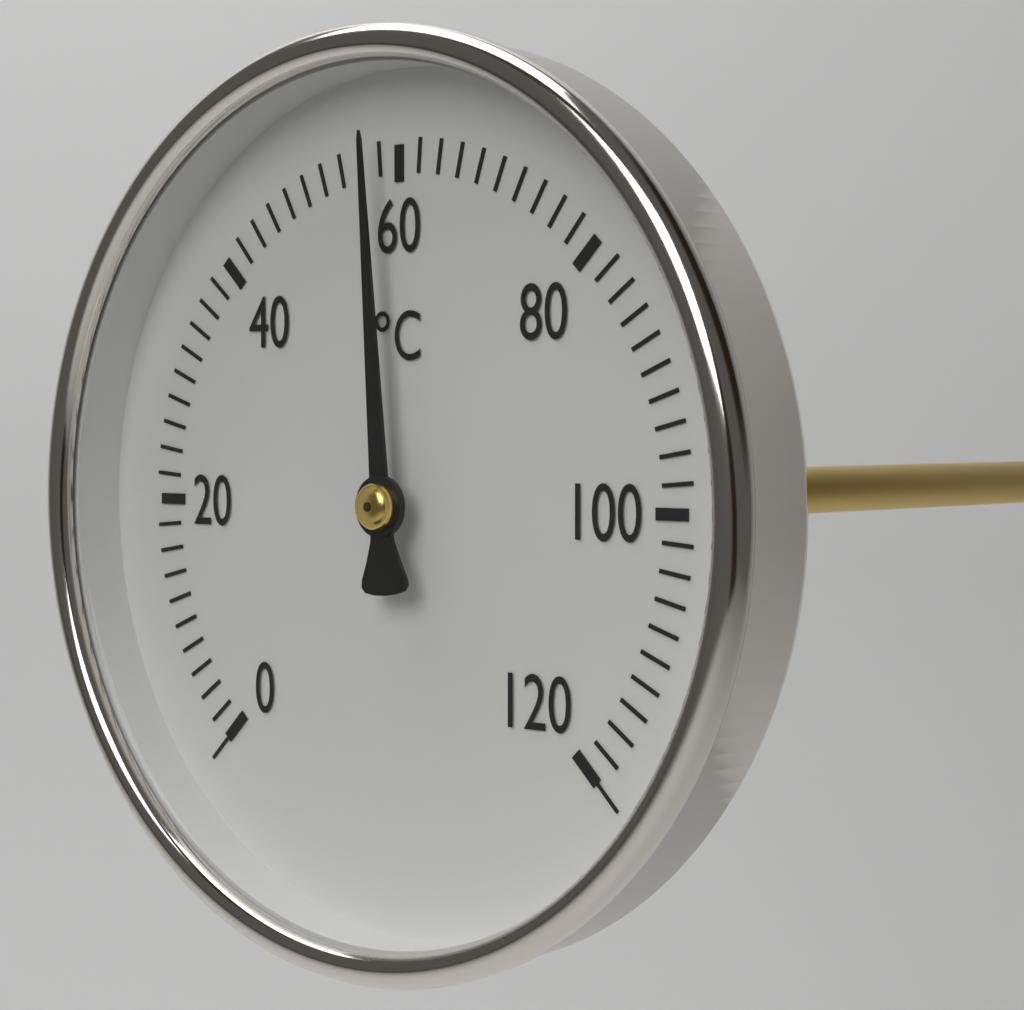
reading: 58 °C
